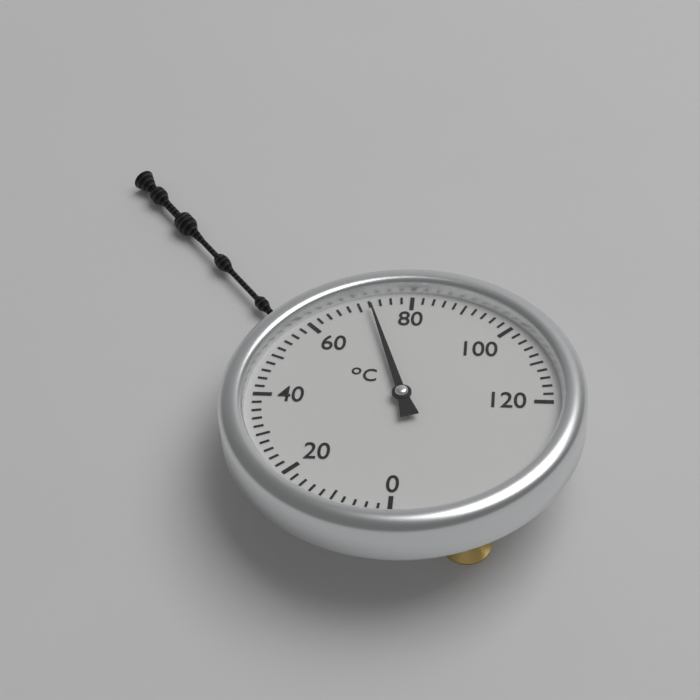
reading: 72 °C
